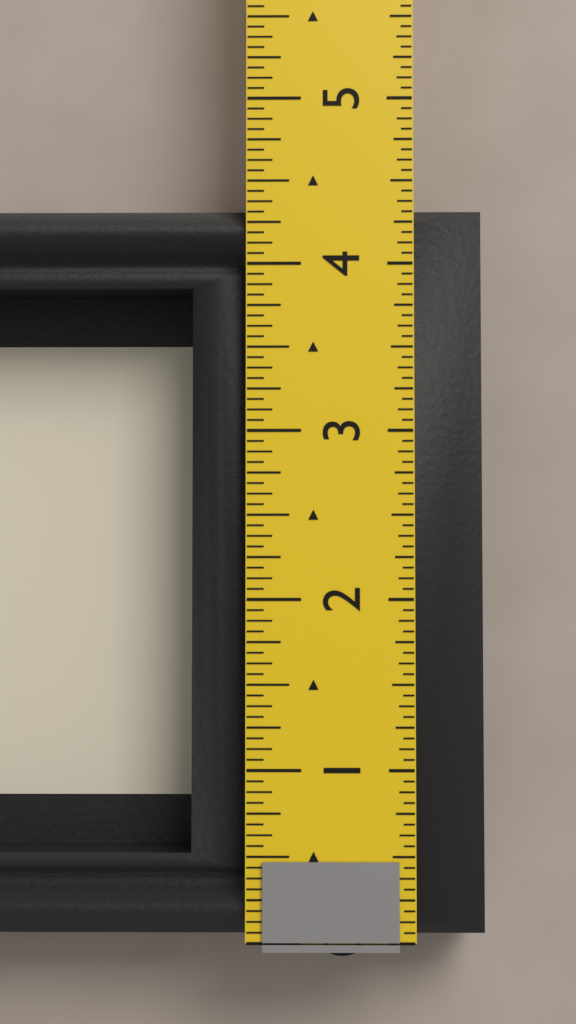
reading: 4.3750 in
